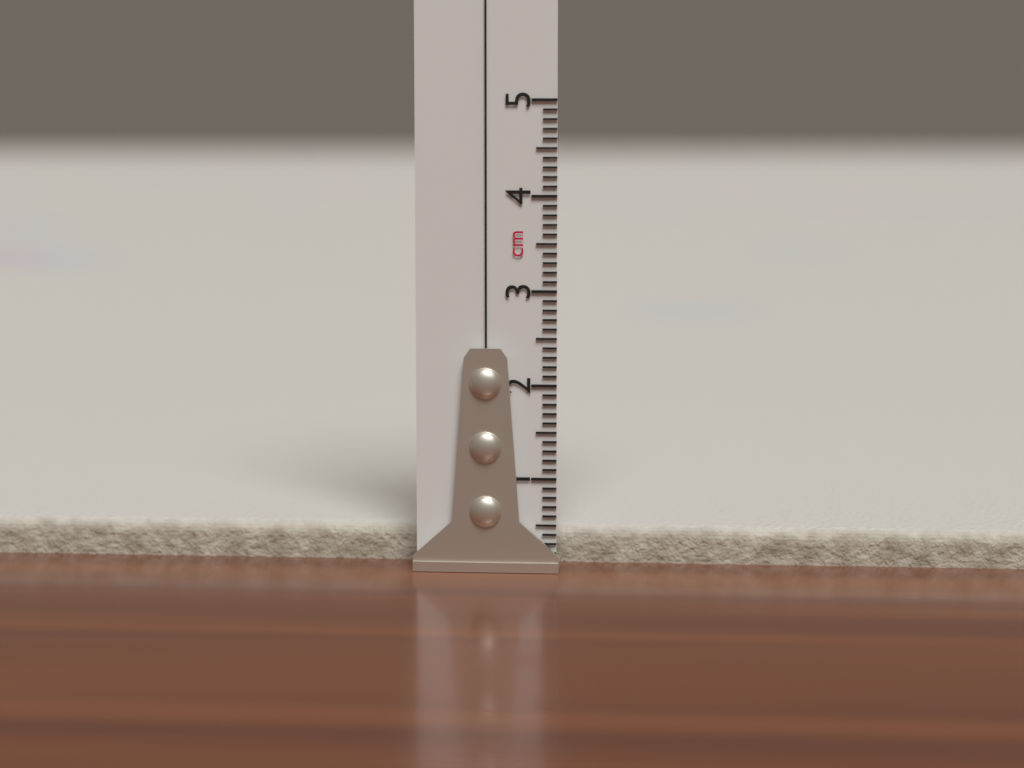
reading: 0.4 cm
